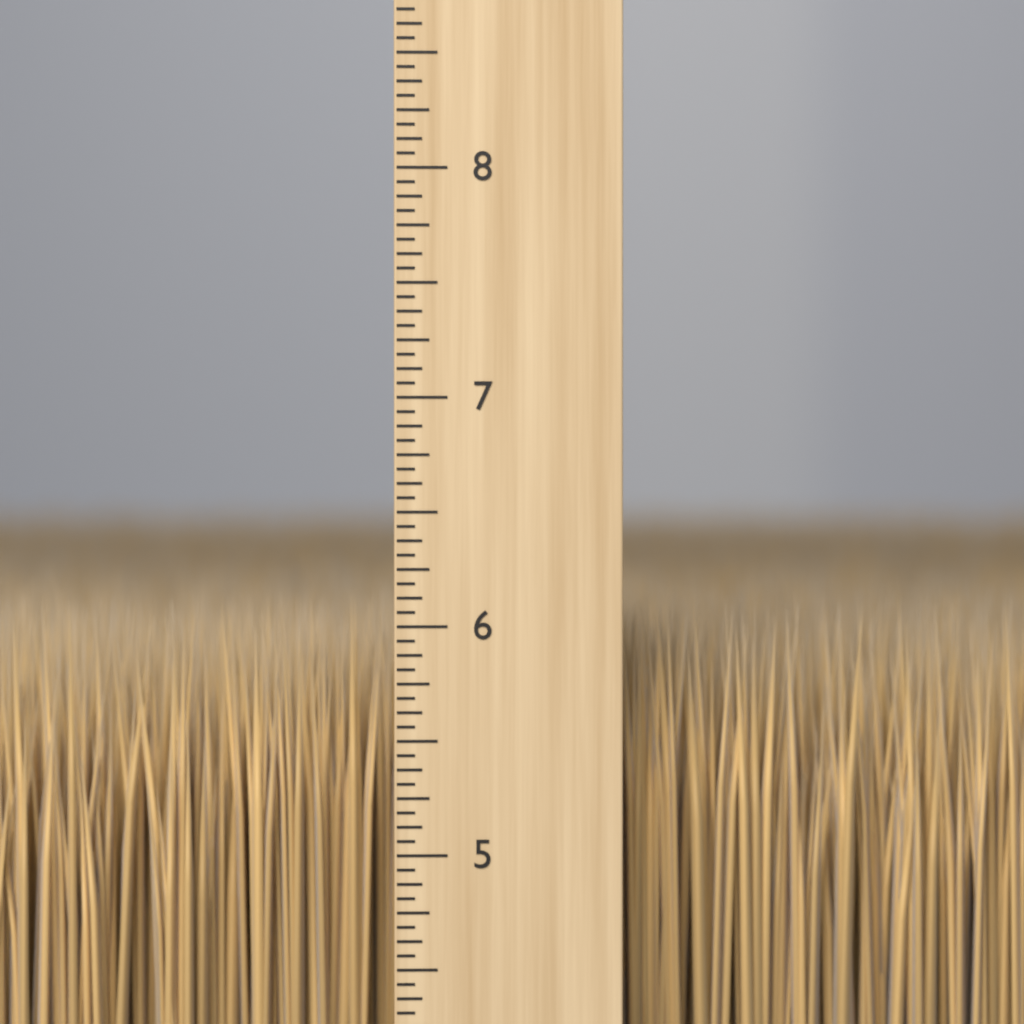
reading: 6.1250 inch
